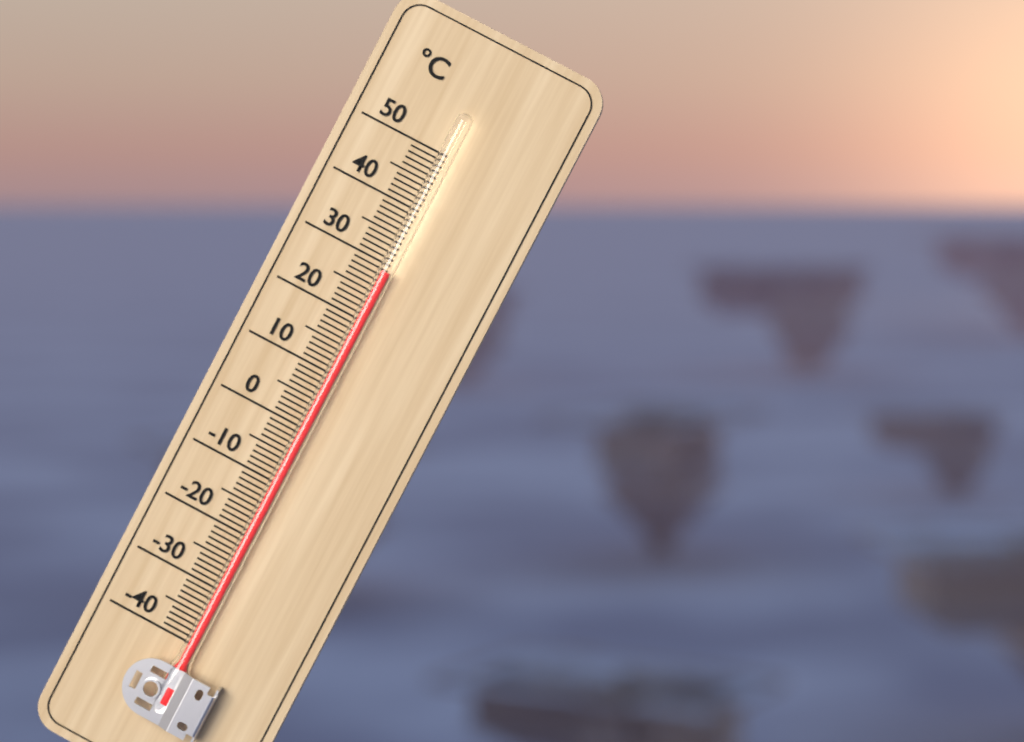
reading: 29 °C
